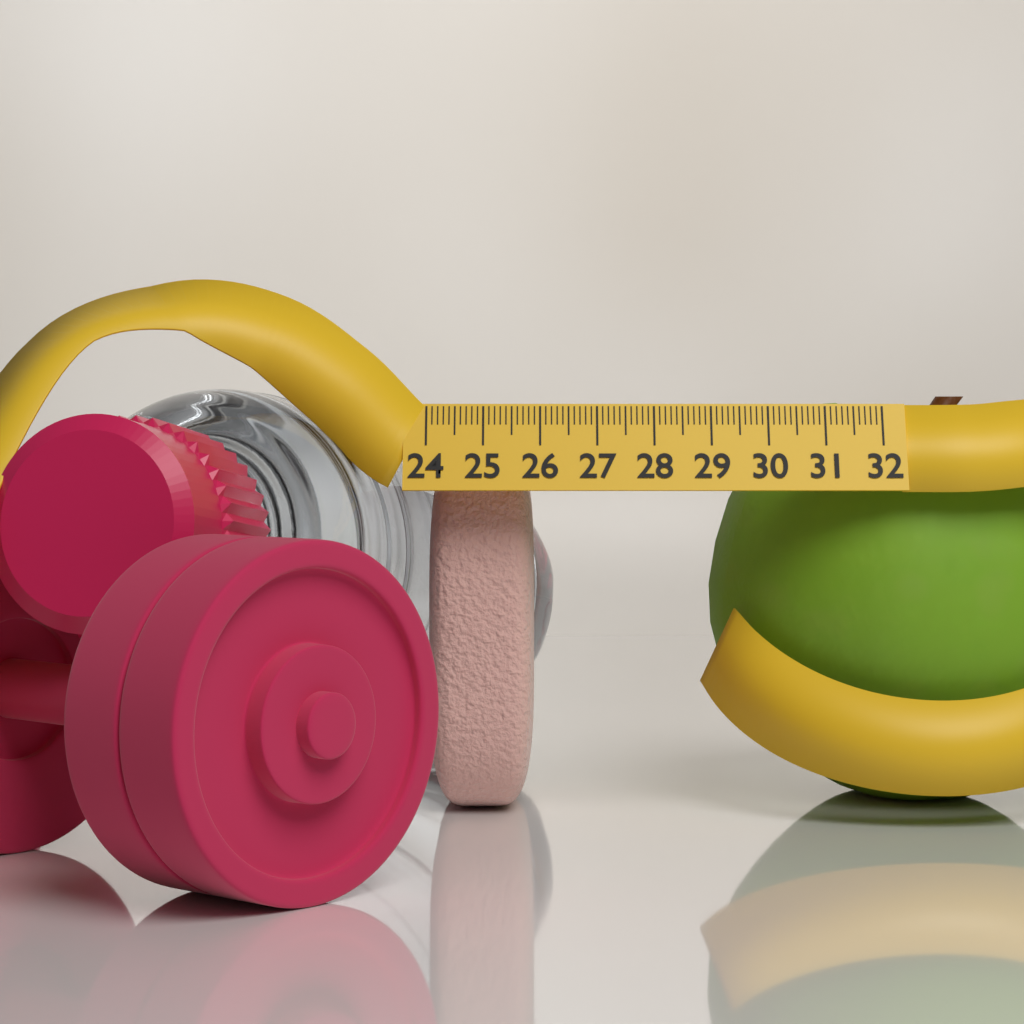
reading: 25.9 (no unit)
